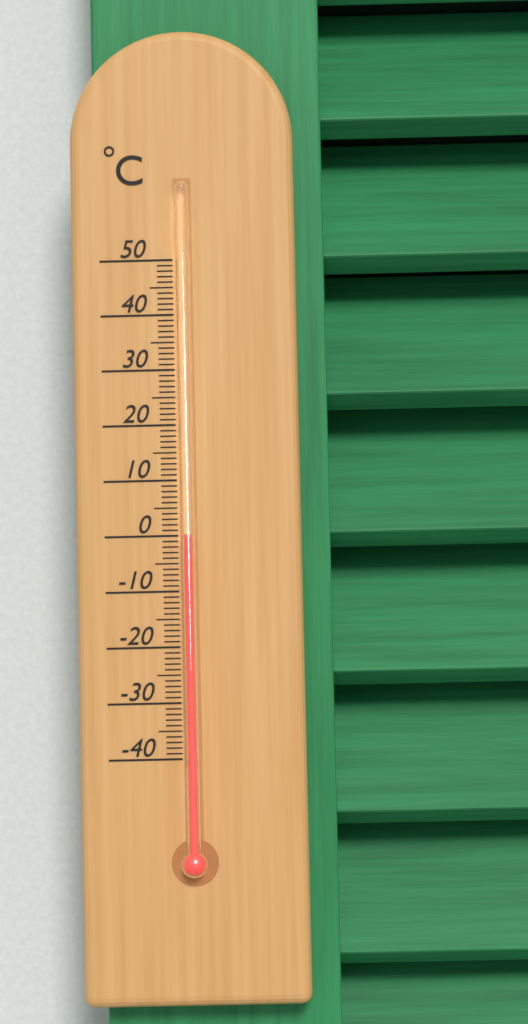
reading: 0 °C
